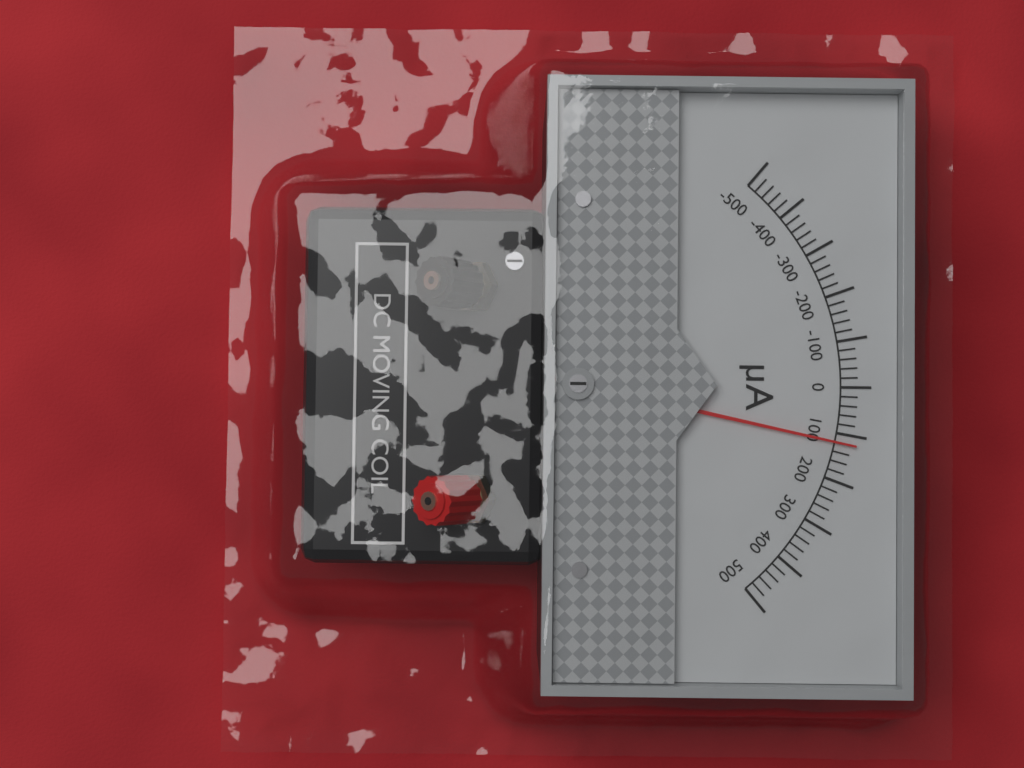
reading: 120 µA
